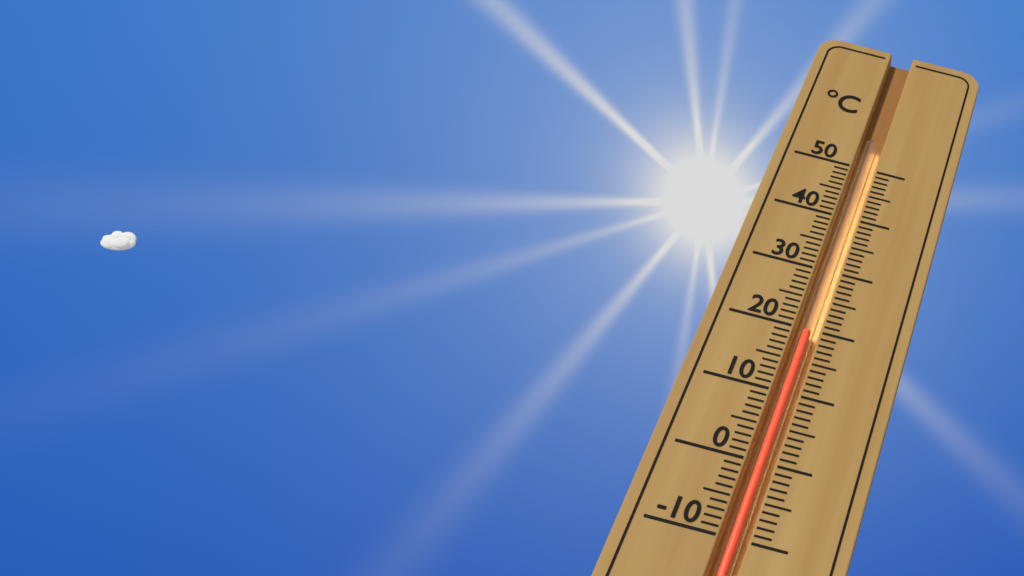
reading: 20 °C
